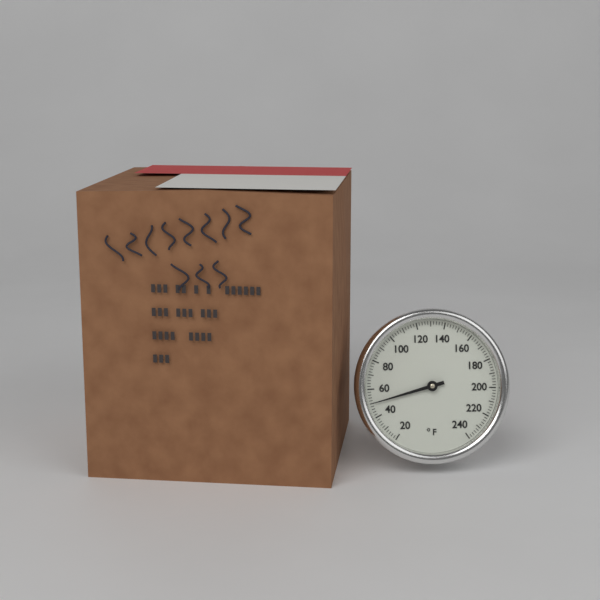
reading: 50 °F
